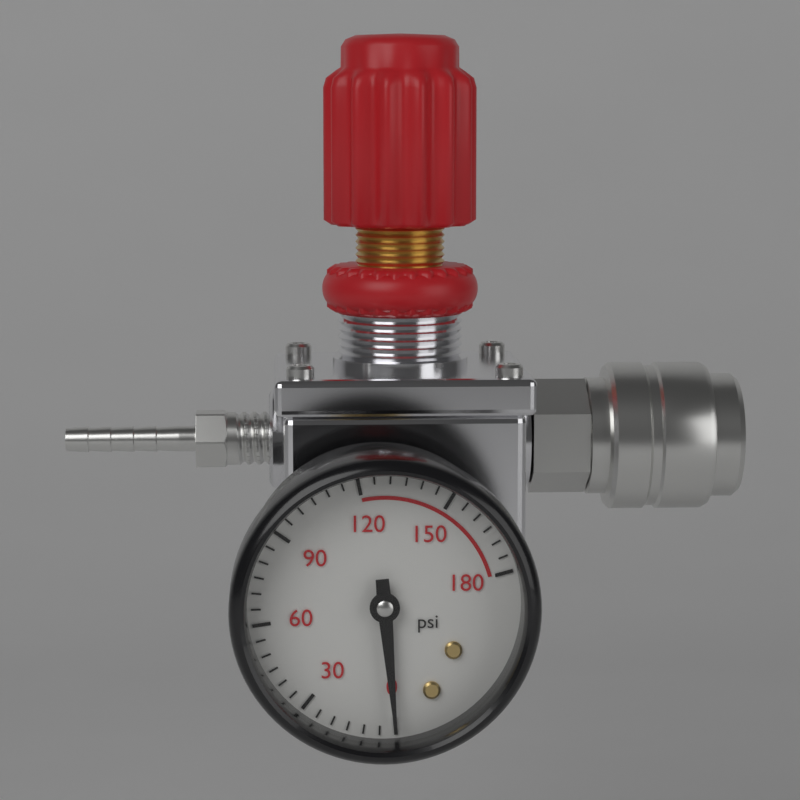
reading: 0 psi
